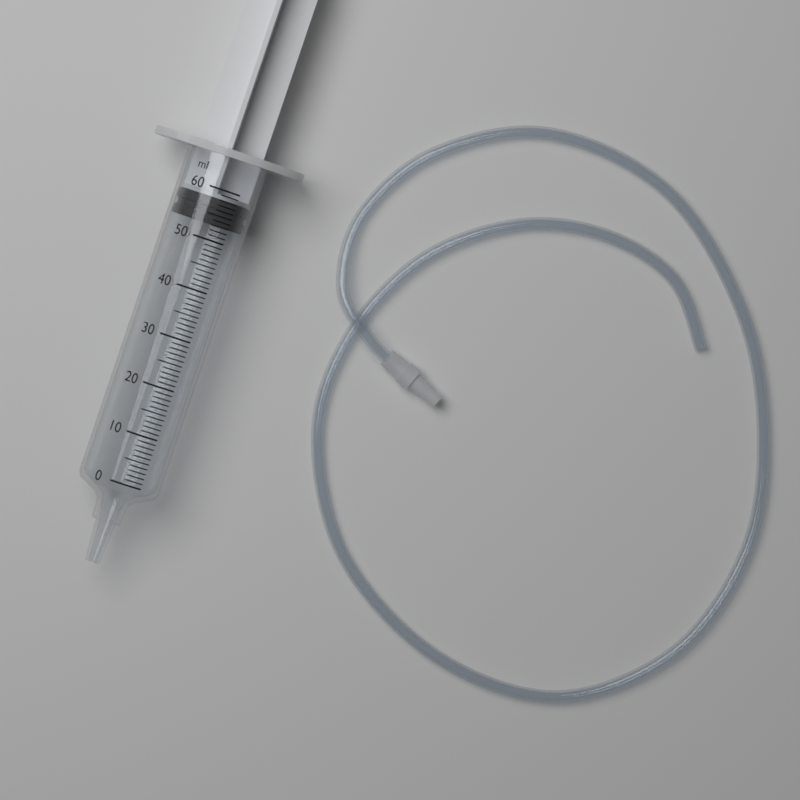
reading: 53 ml
